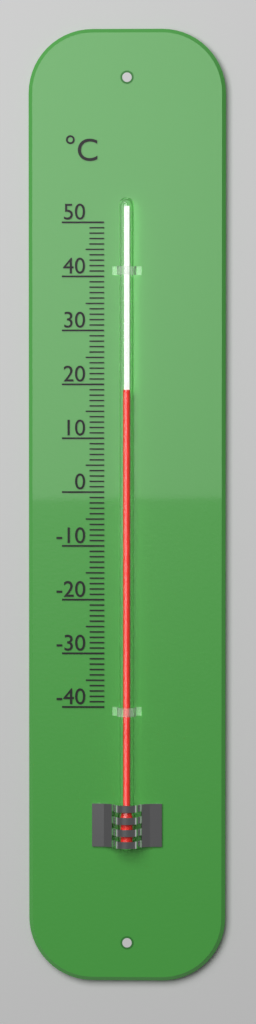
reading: 19 °C
